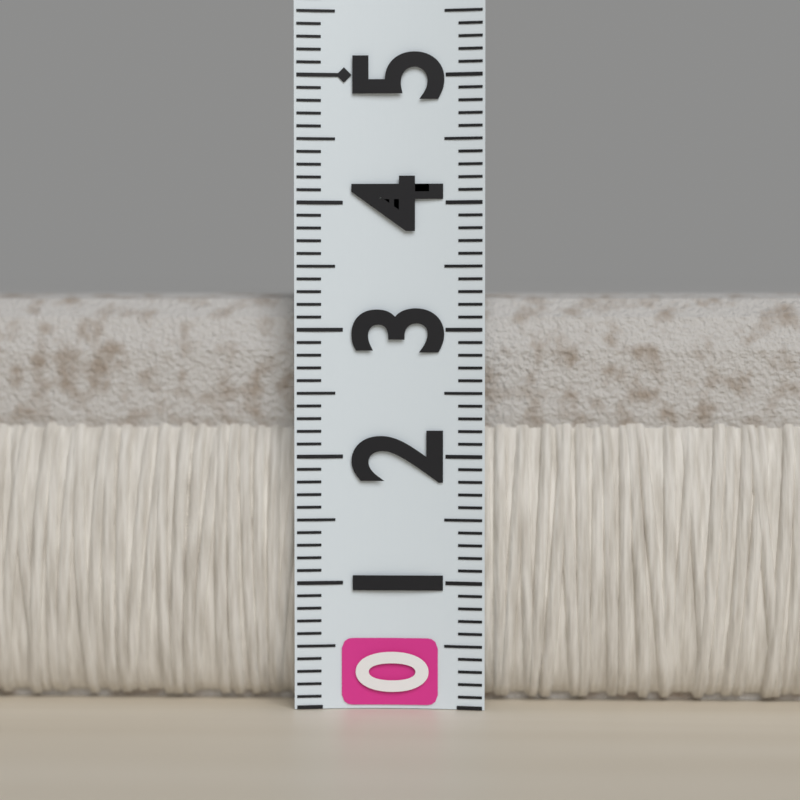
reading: 3.3 (no unit)
